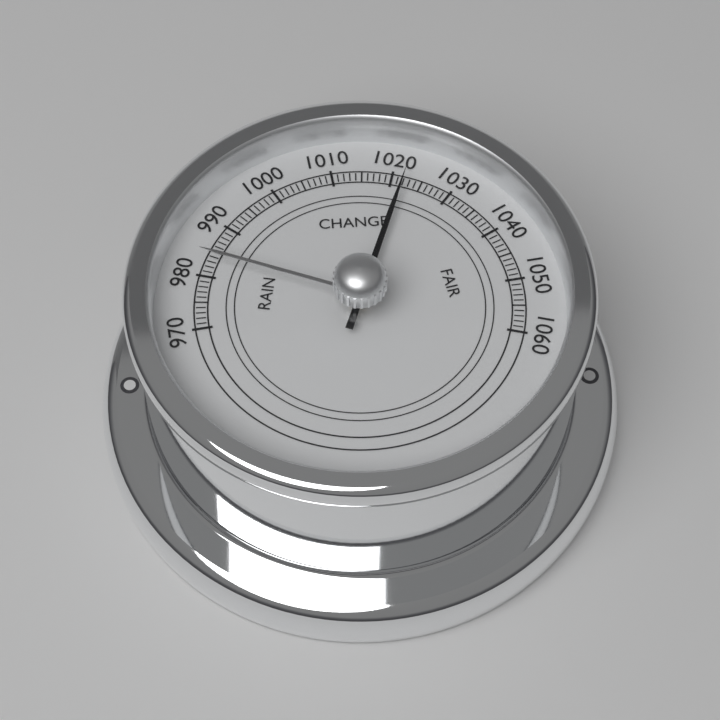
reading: 1022 (no unit)
